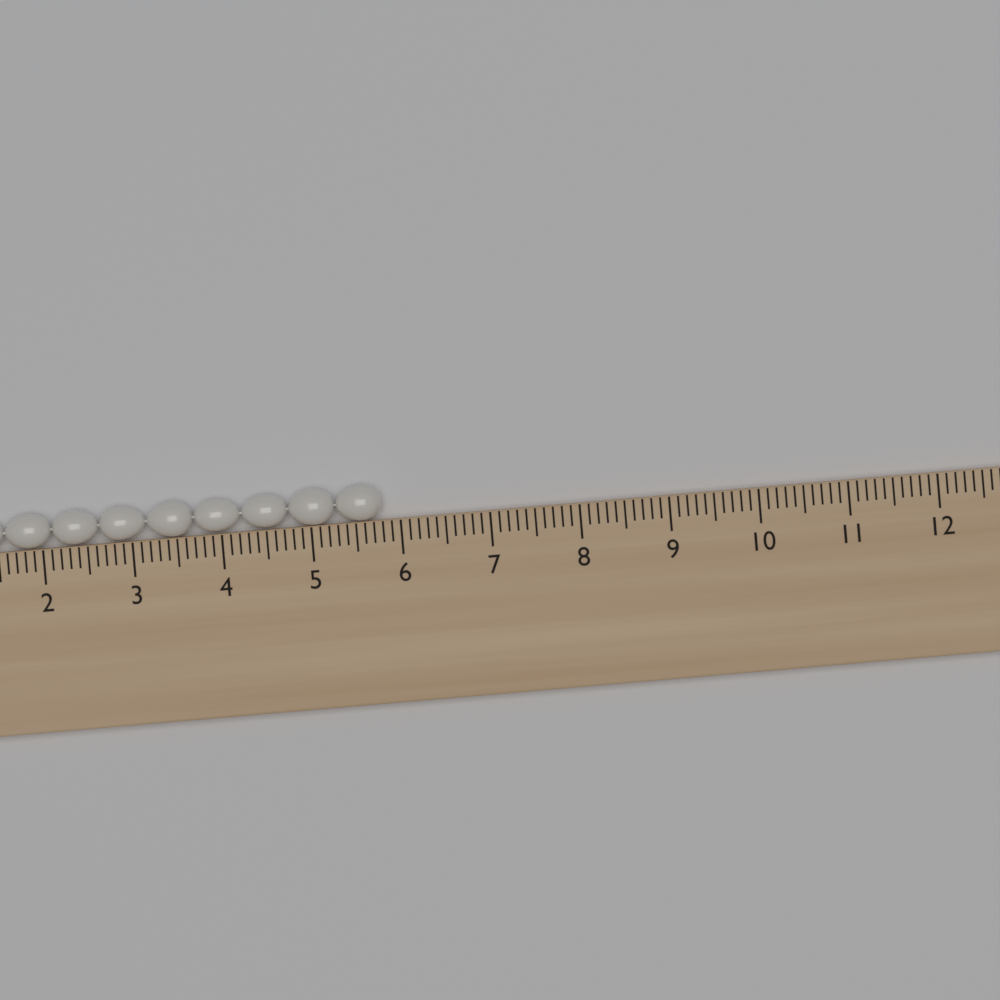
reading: 5.8 cm
